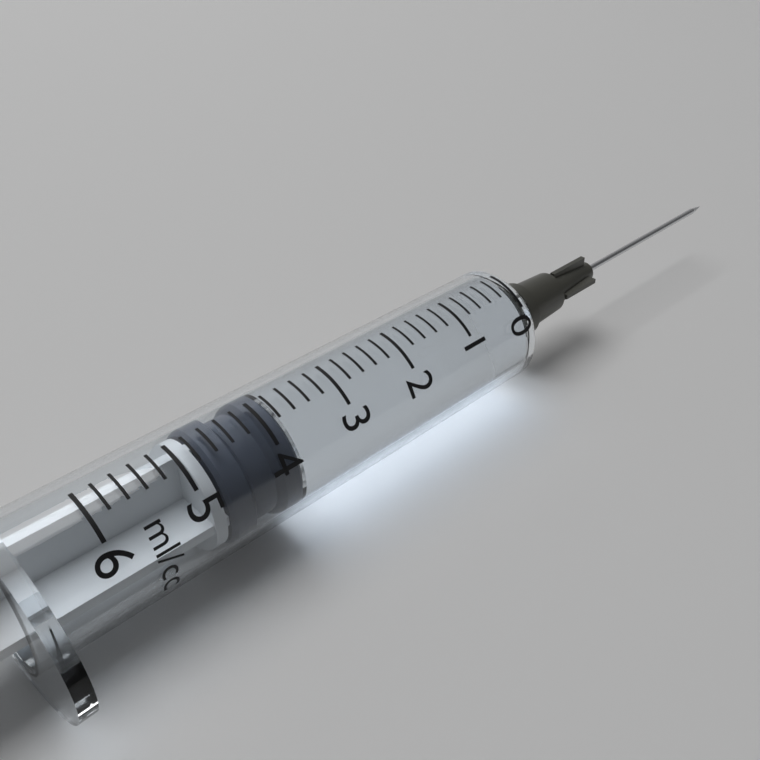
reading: 3.8 ml
